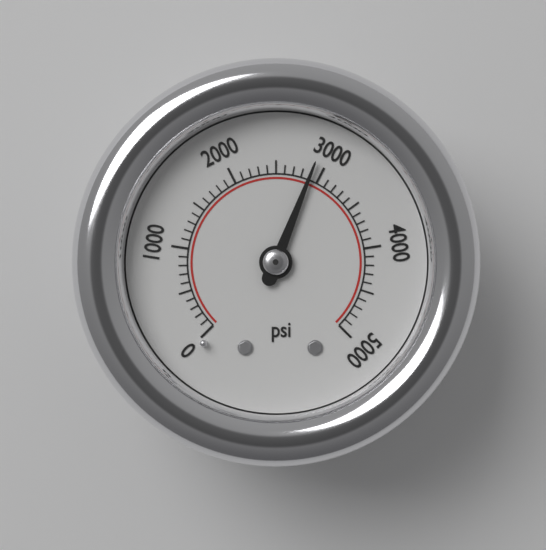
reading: 2900 psi
